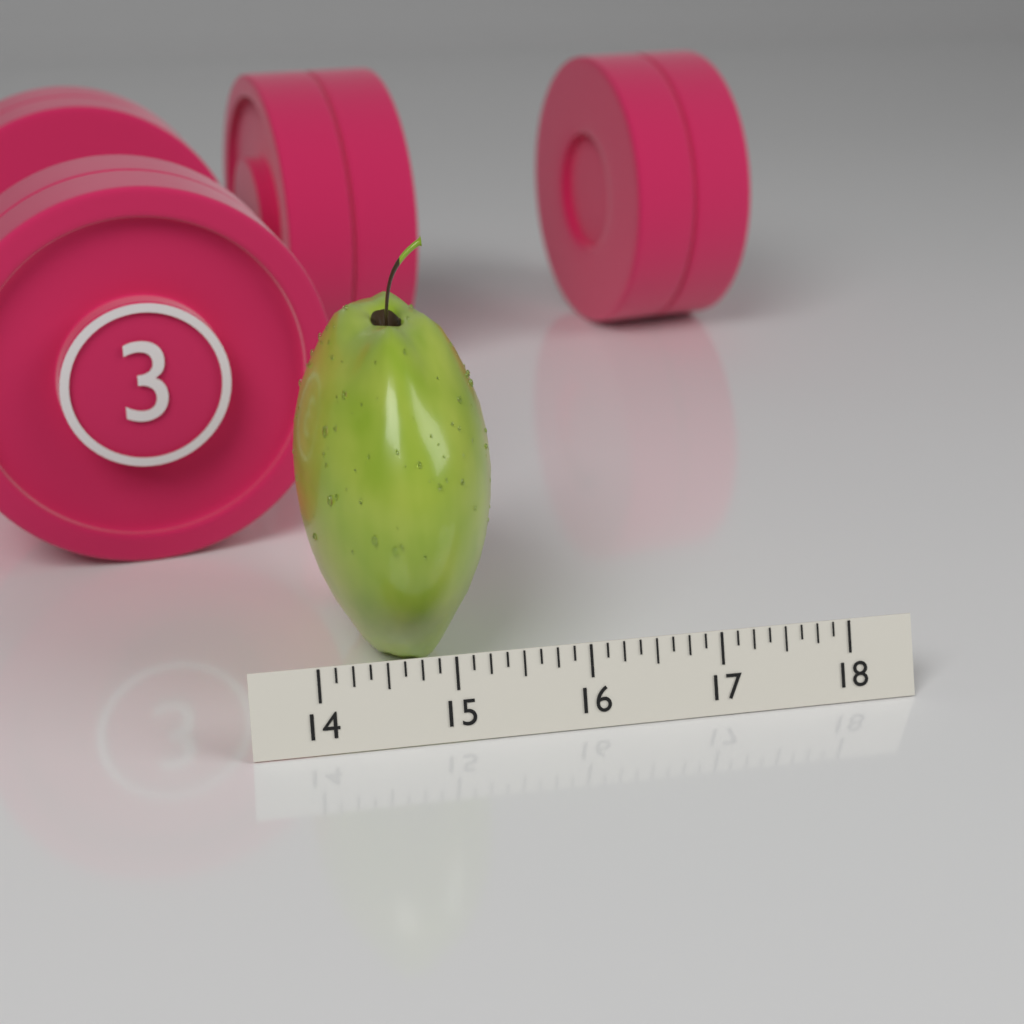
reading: 15.500 (no unit)
